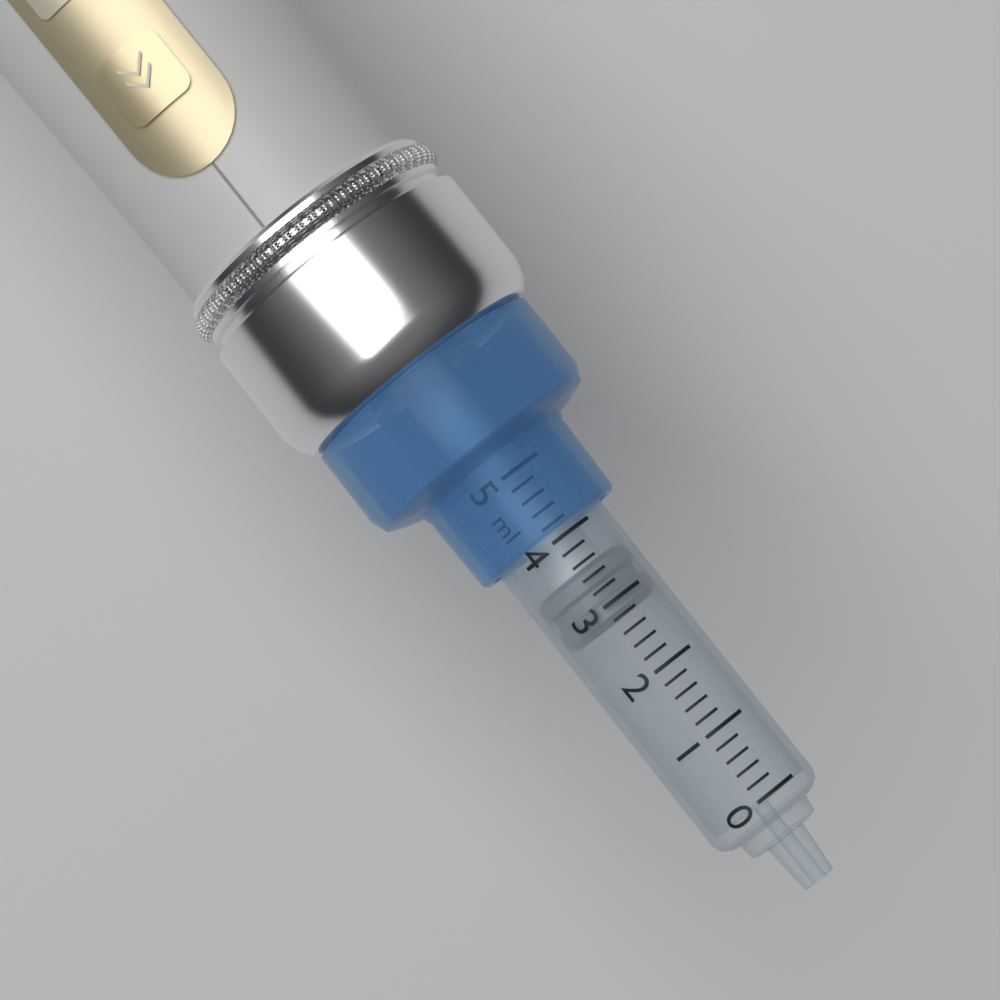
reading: 2.8 ml
